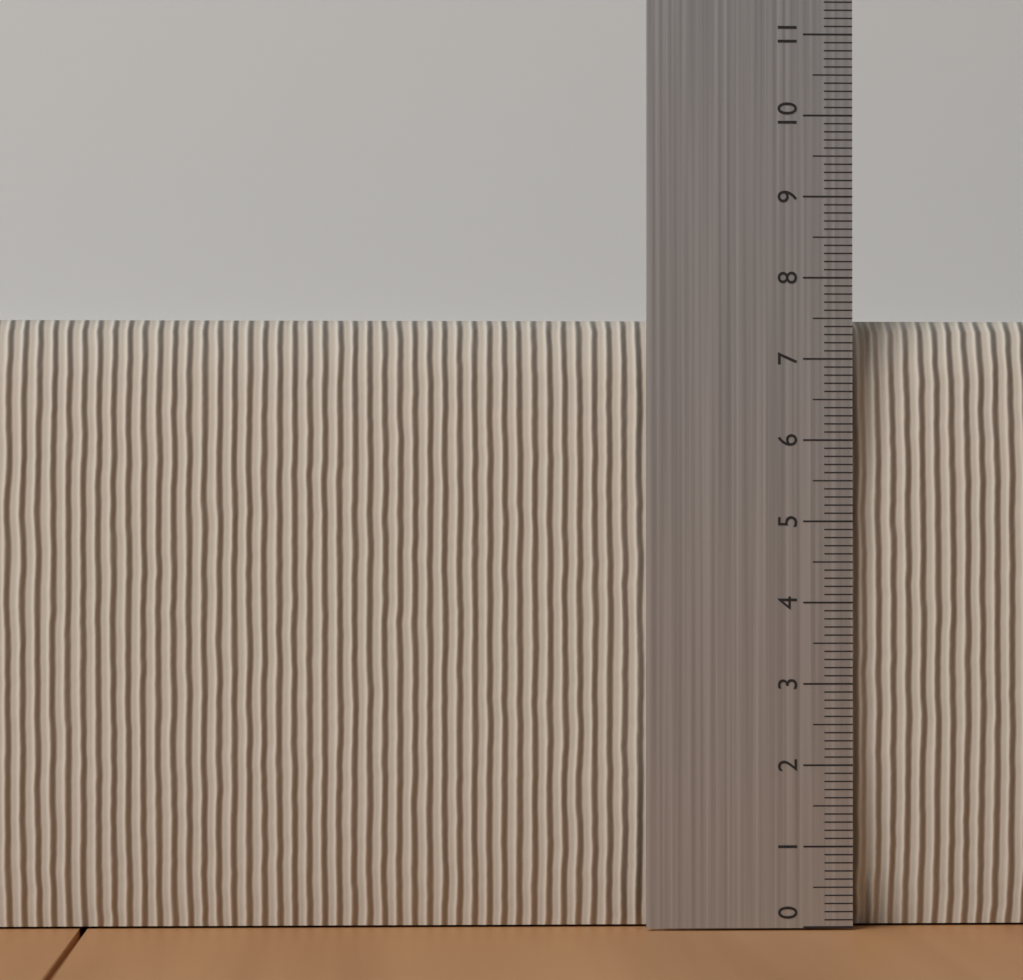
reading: 7.5 (no unit)
